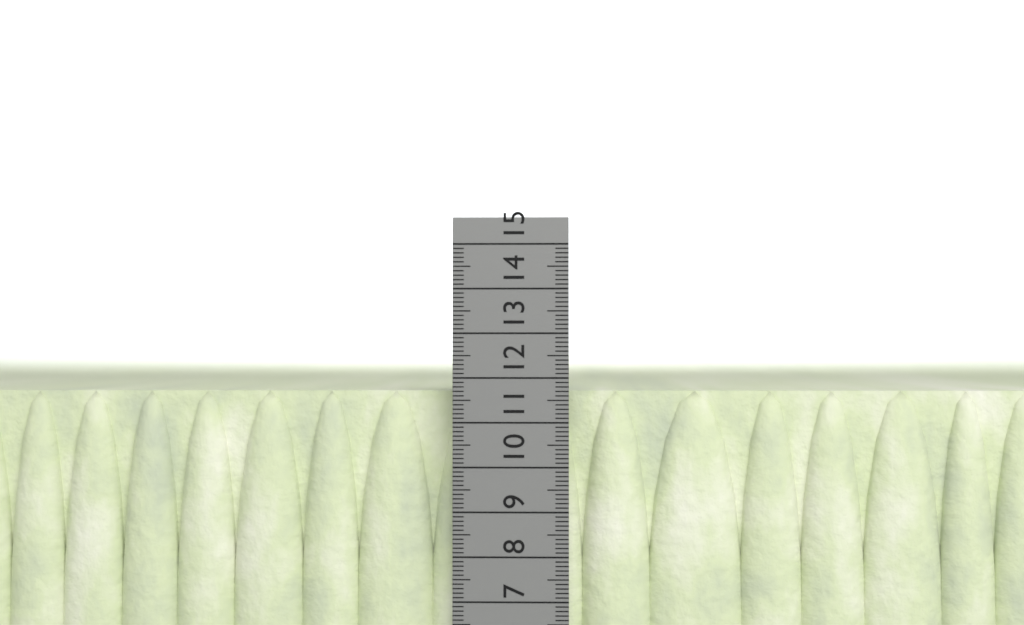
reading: 11.7 cm
